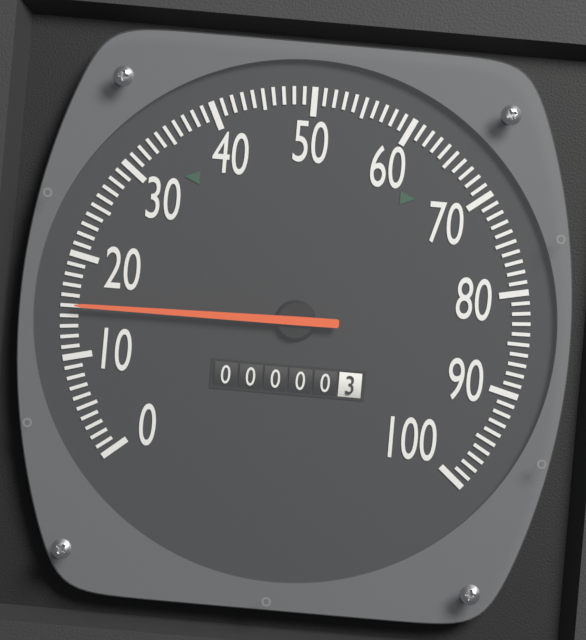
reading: 15 (no unit)
